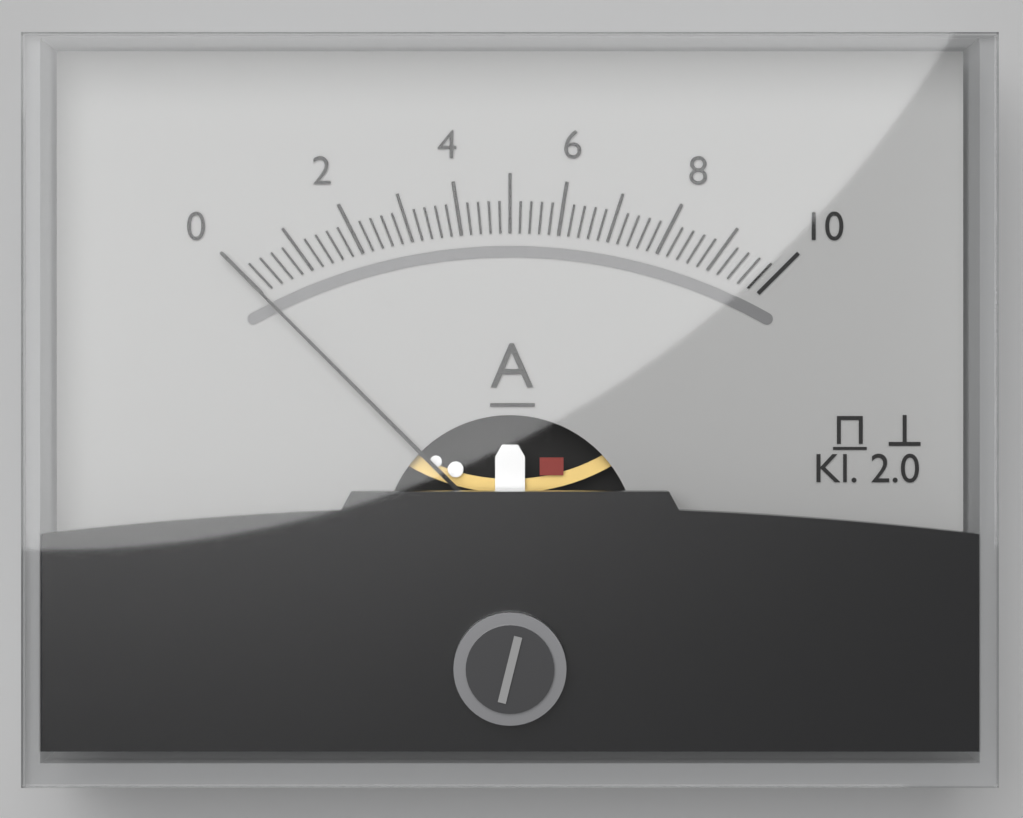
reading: 0.0 A
